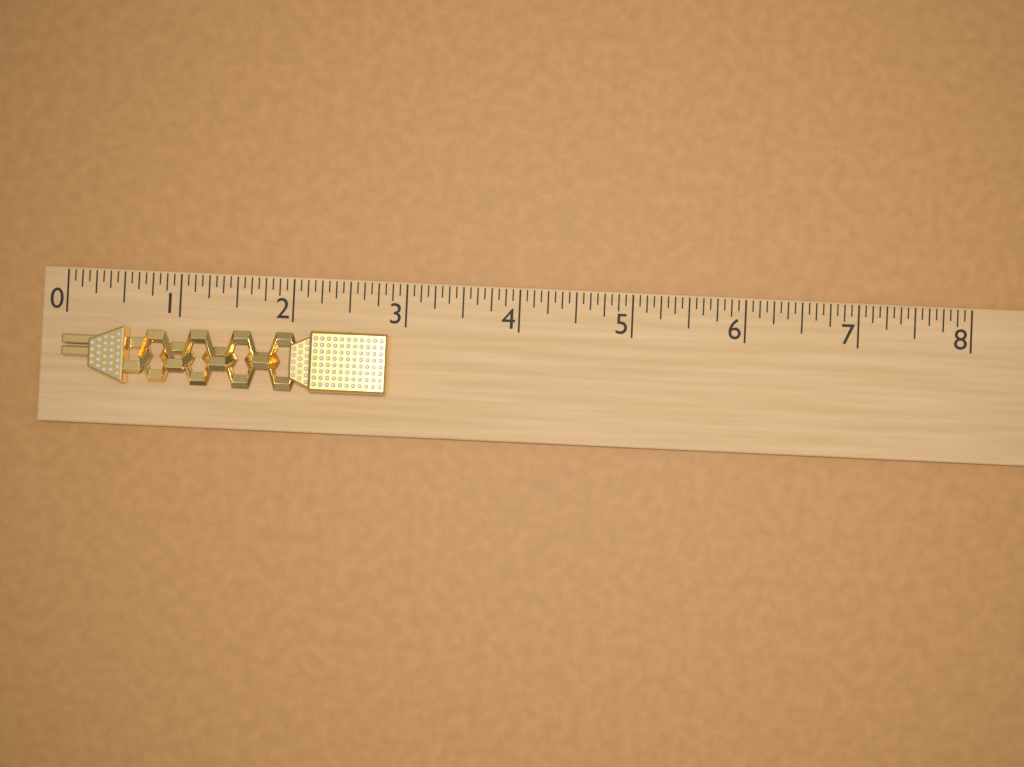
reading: 2.8750 (no unit)
